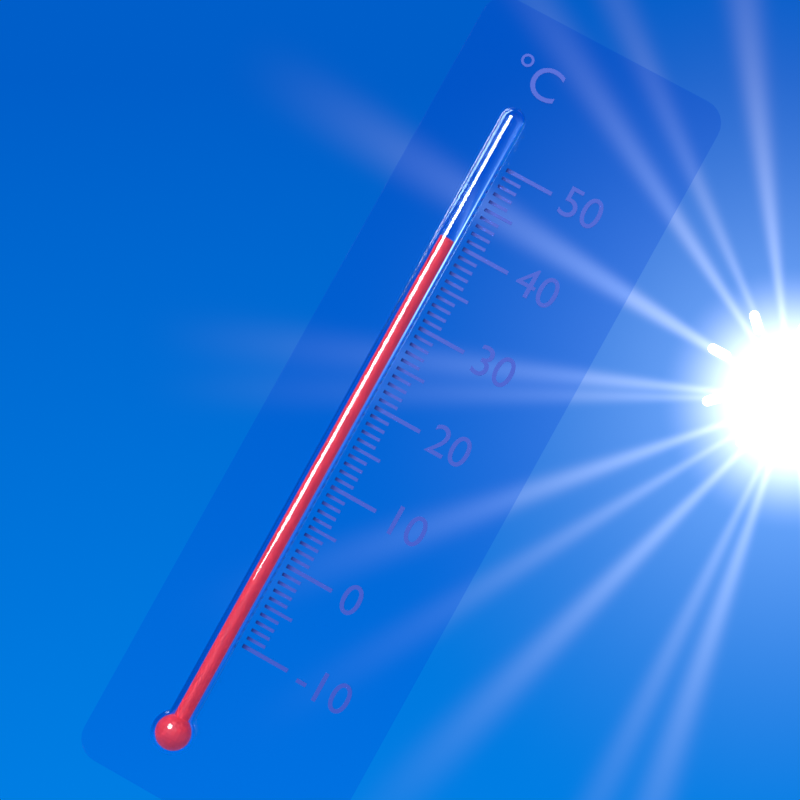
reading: 40 °C
